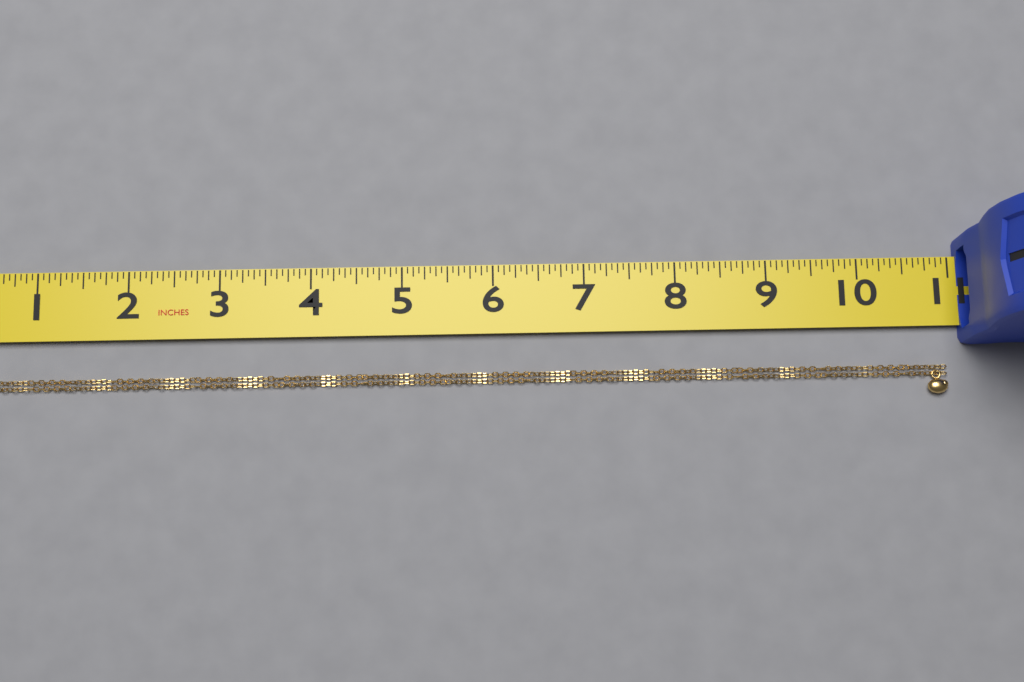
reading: 10.9375 in
